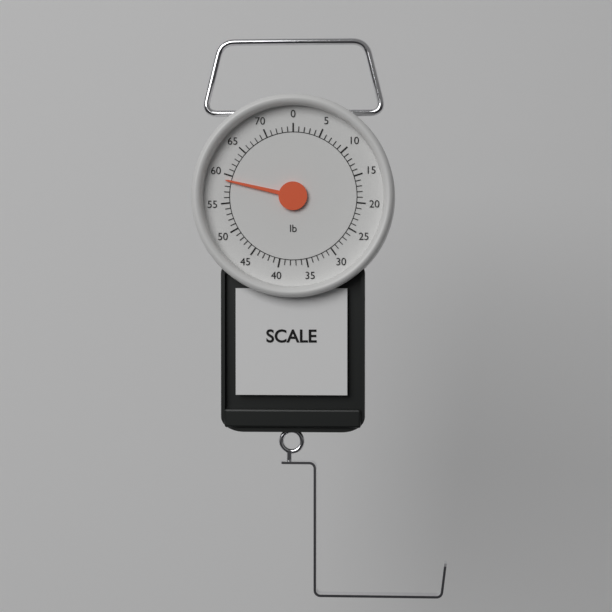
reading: 59 lb
